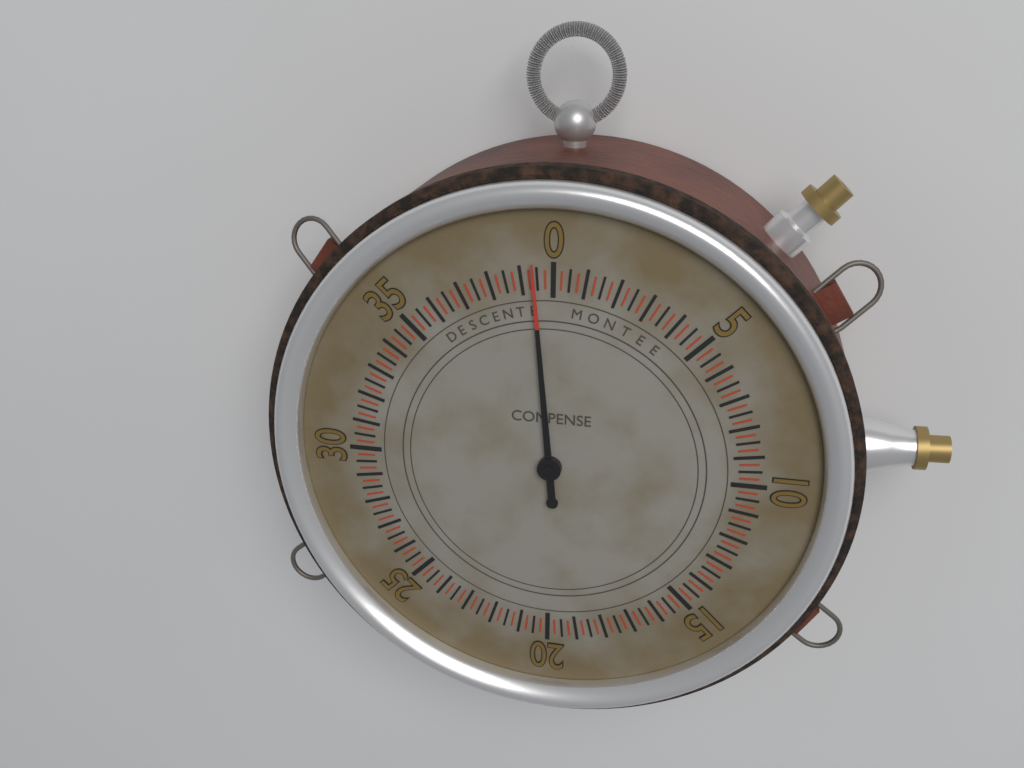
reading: 39.40 (no unit)
